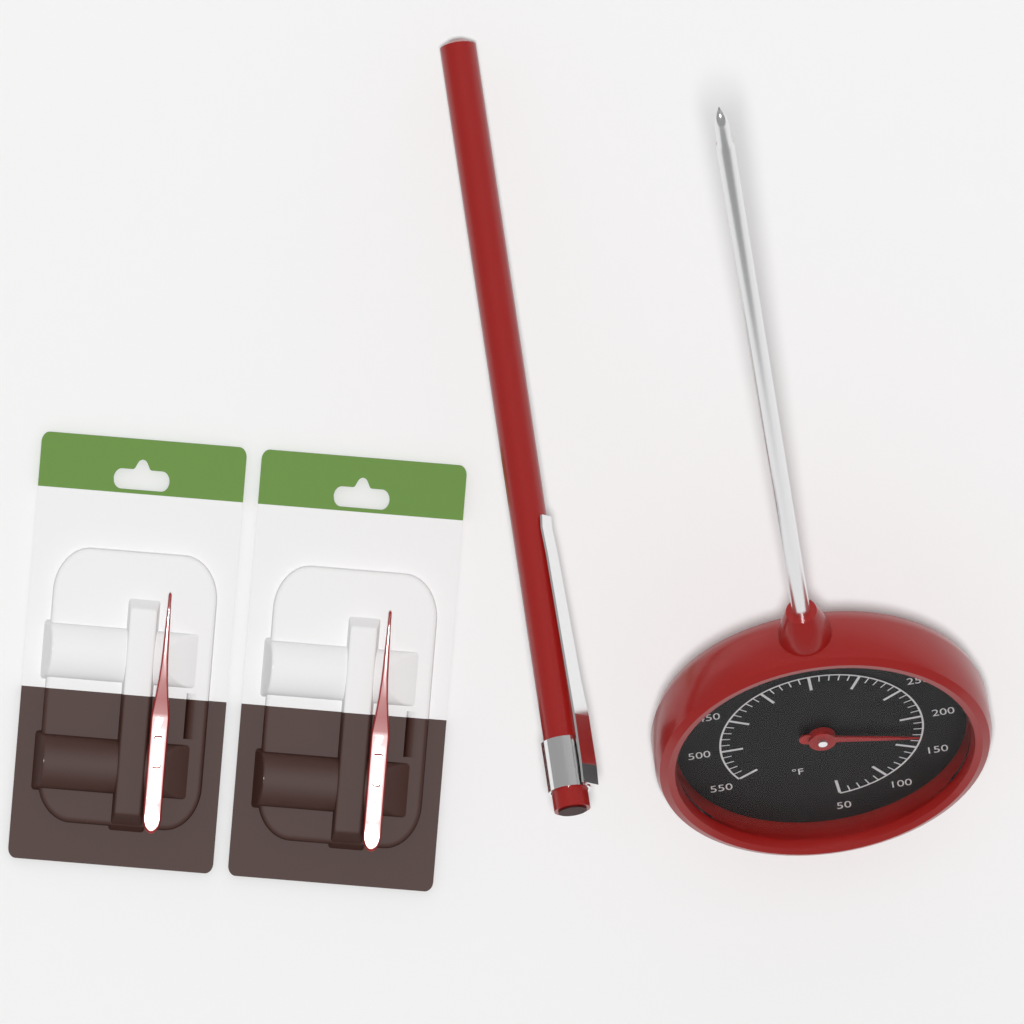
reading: 170 °F
